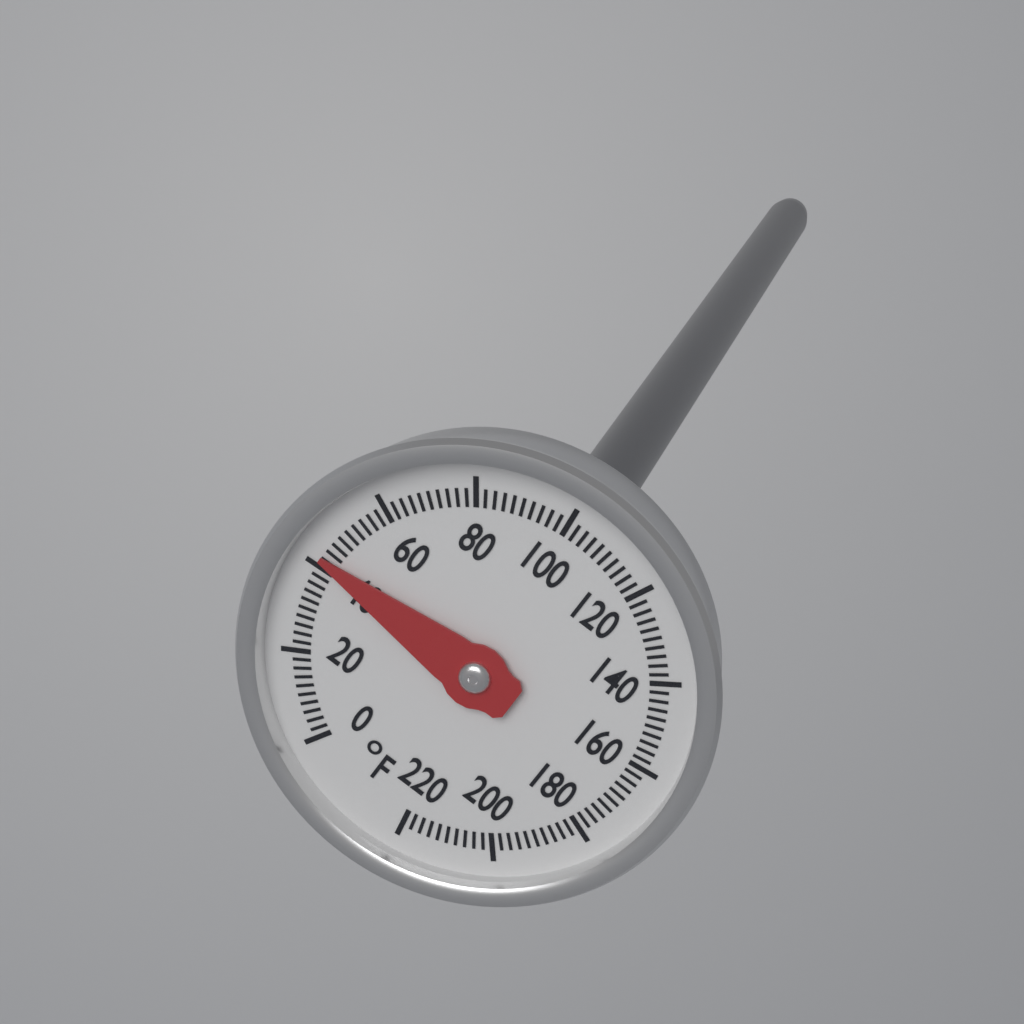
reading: 42 °F
